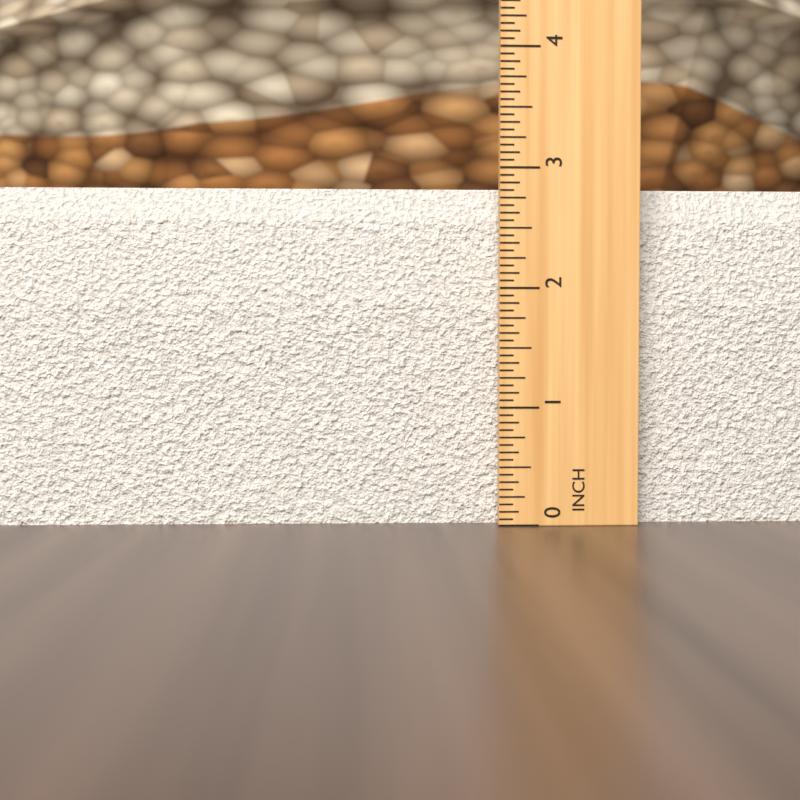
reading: 2.8750 in
